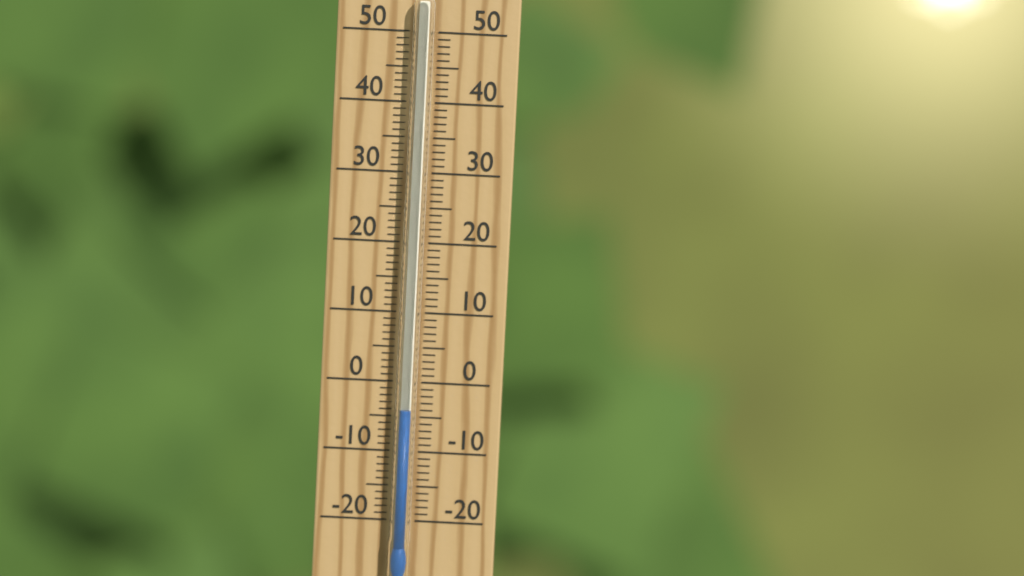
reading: -4 °C
